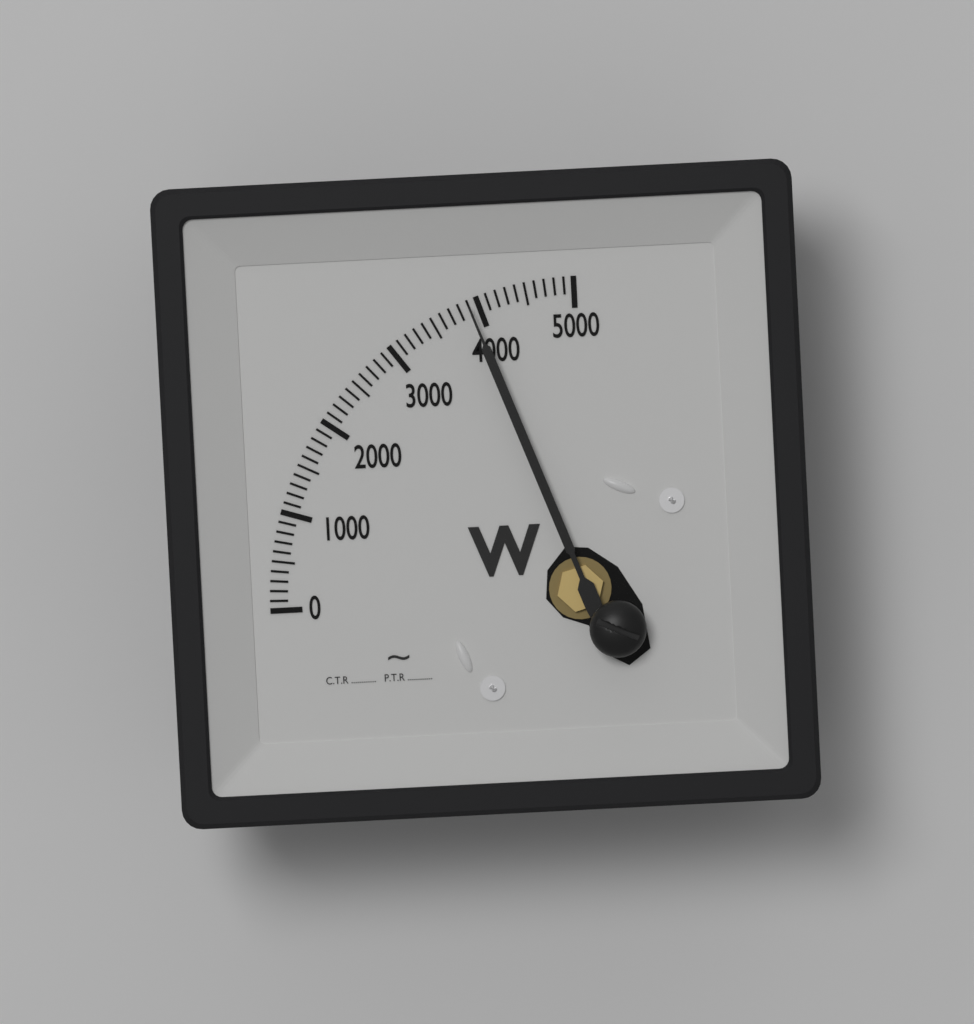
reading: 3900 W
